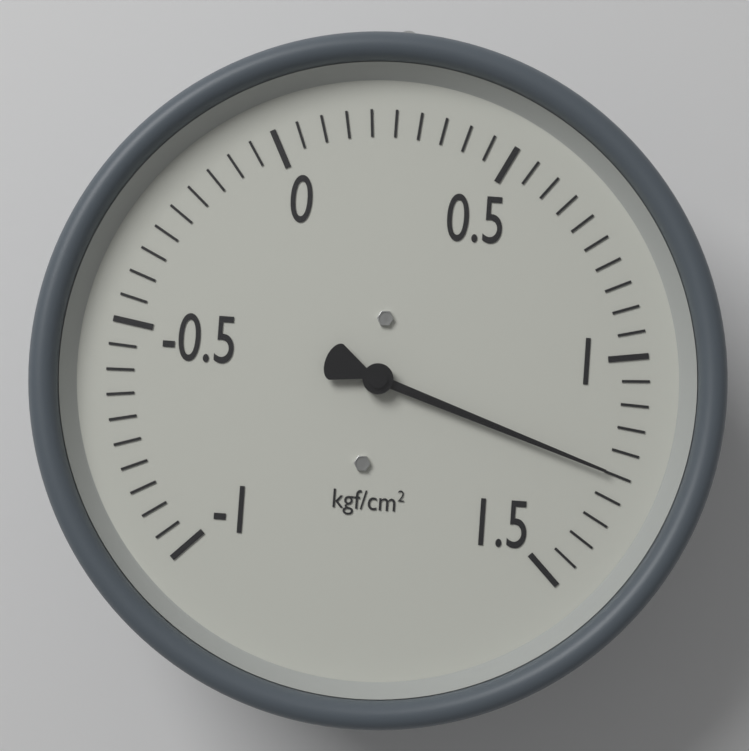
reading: 1.25 kgf/cm²
